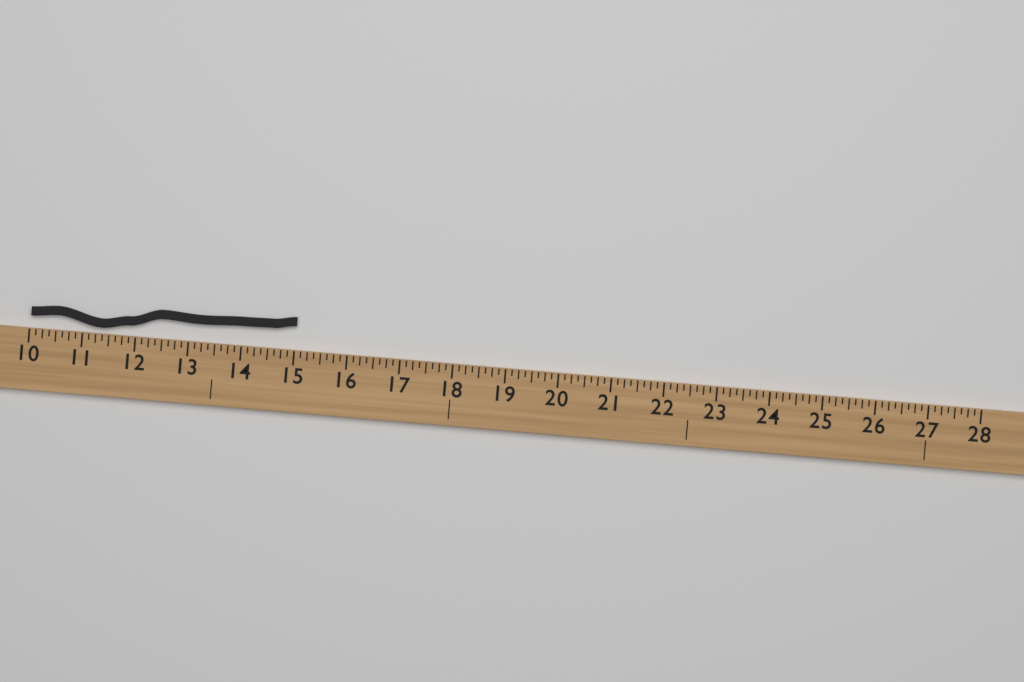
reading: 15.000 (no unit)
